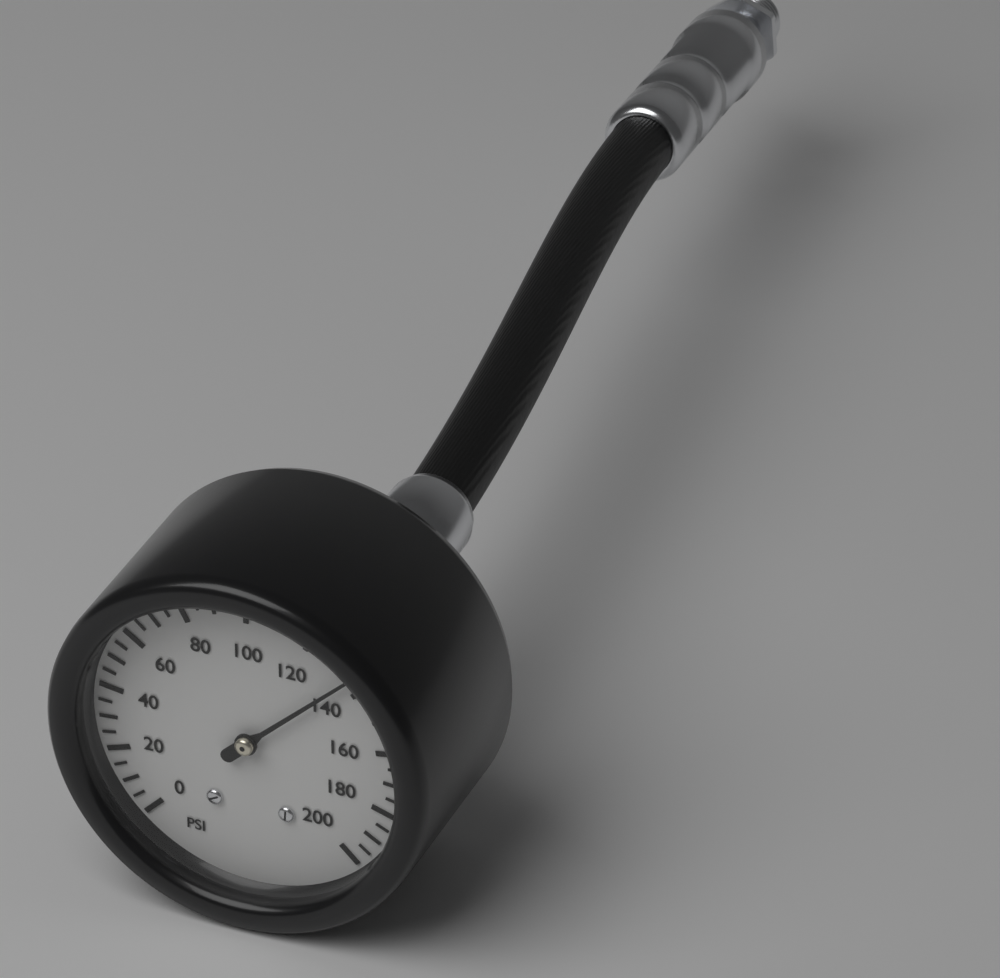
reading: 135 psi
